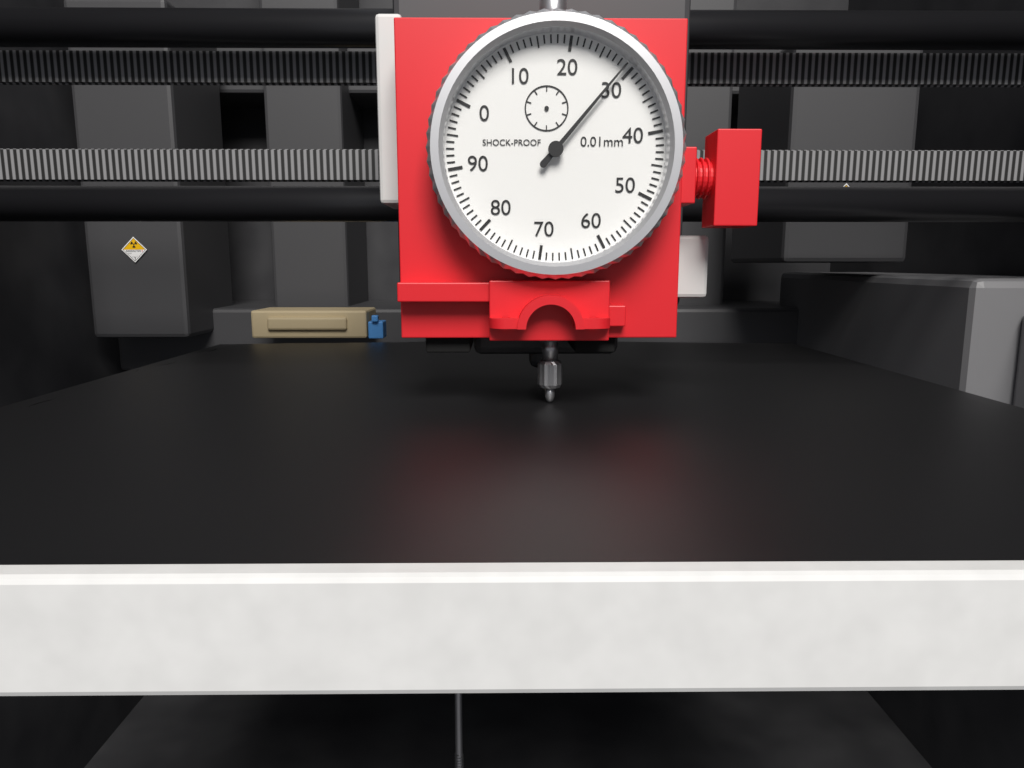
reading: 29 0.01mm
